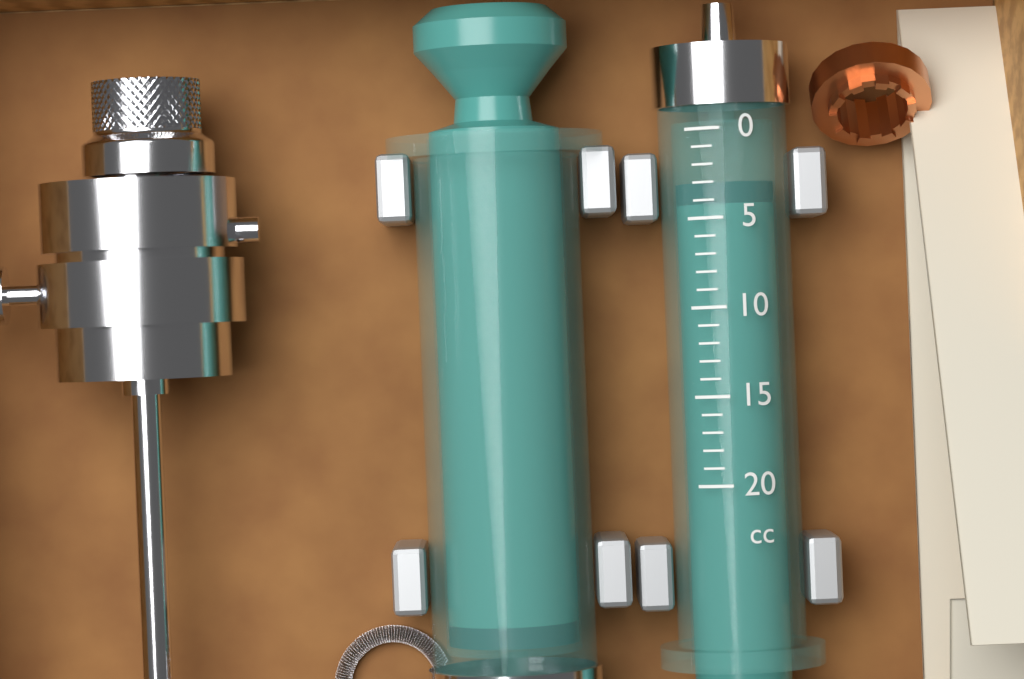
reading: 3 cc
